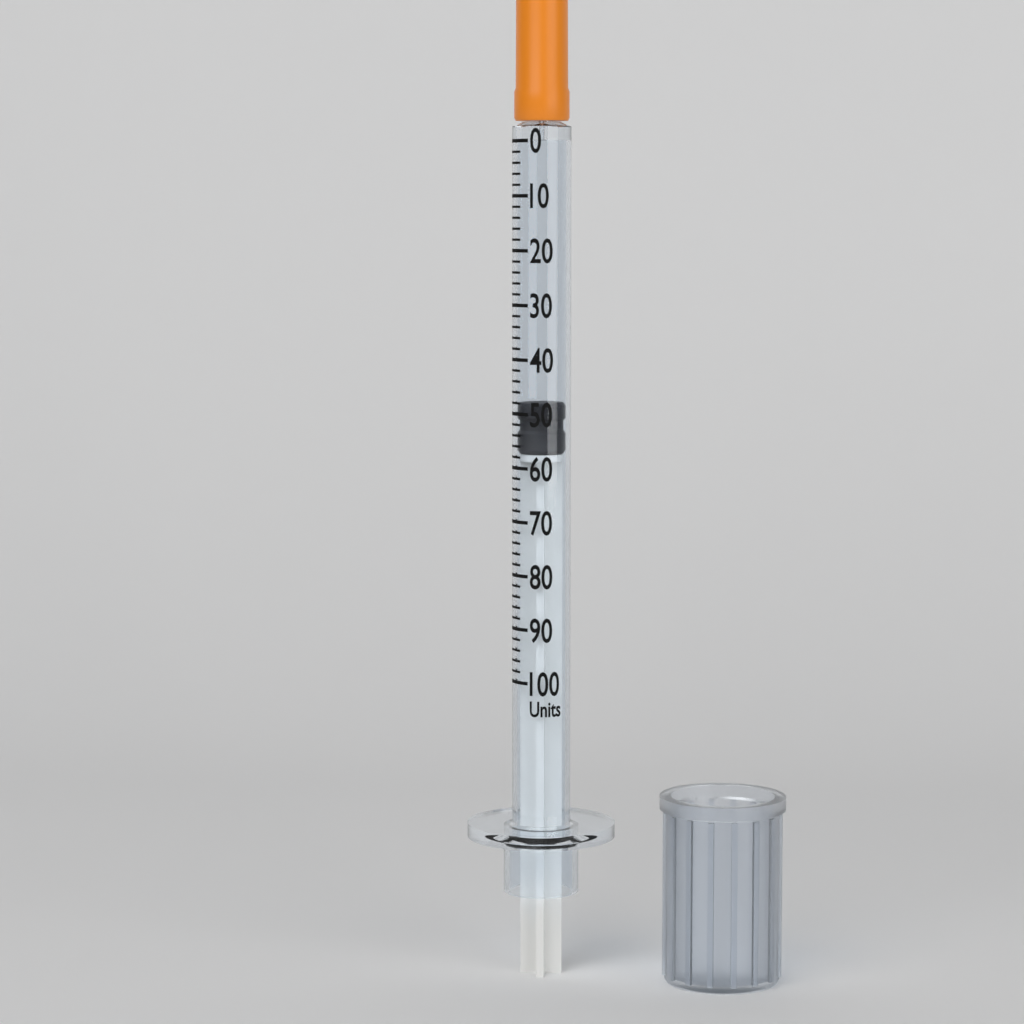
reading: 48 units
